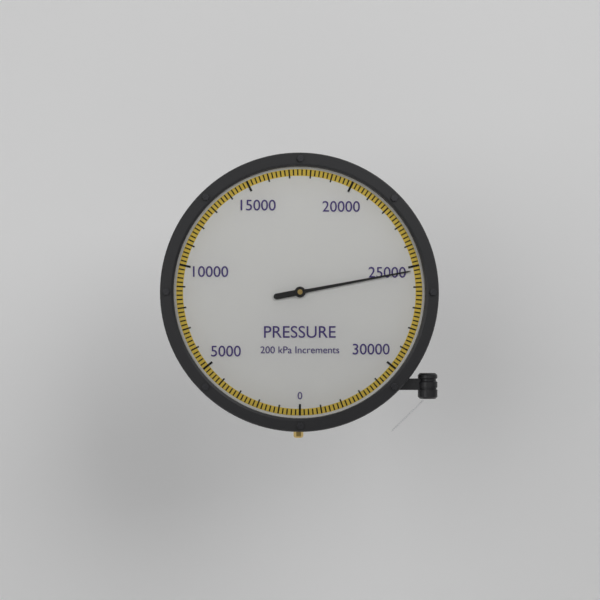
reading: 25200 kPa
